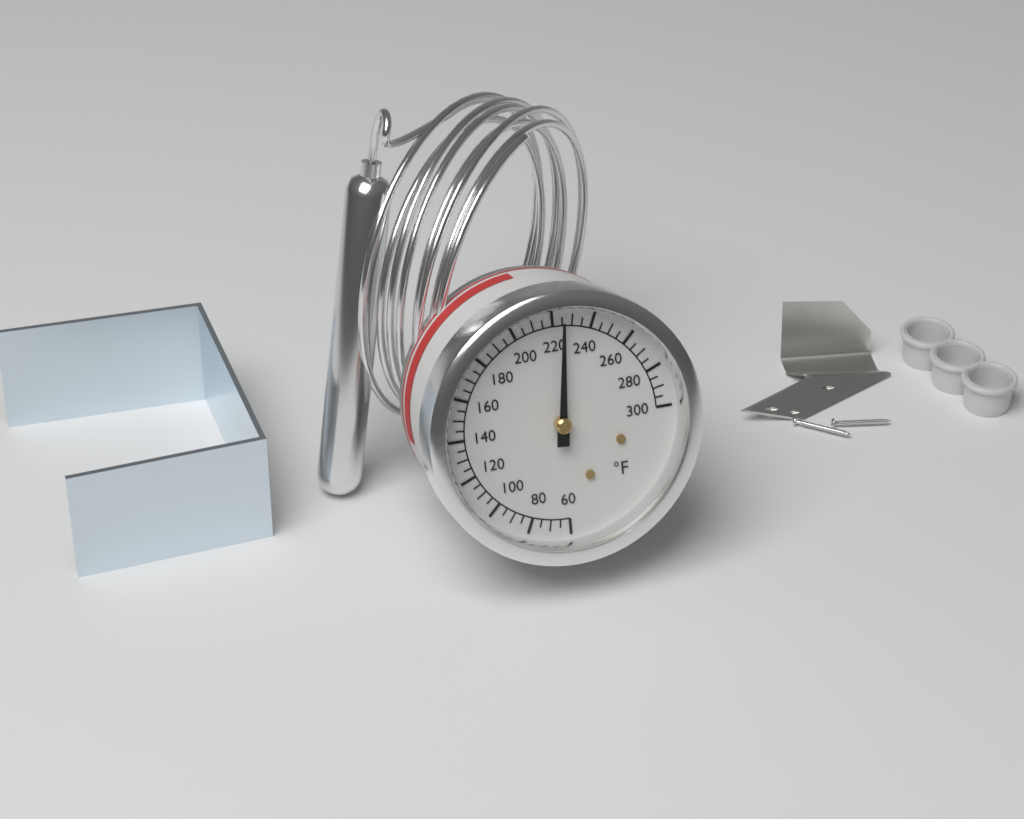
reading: 225 °F
